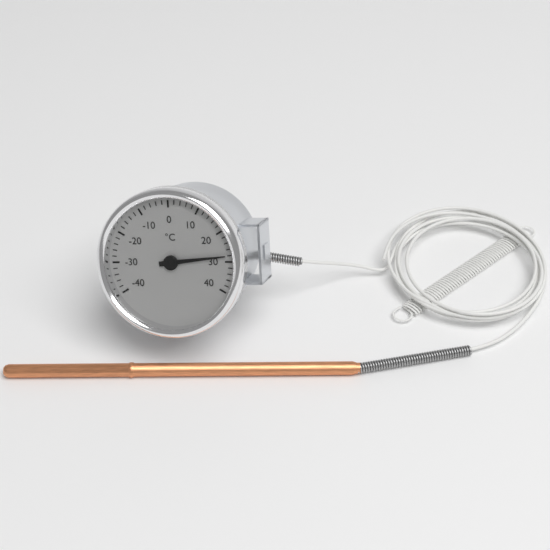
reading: 28 °C
